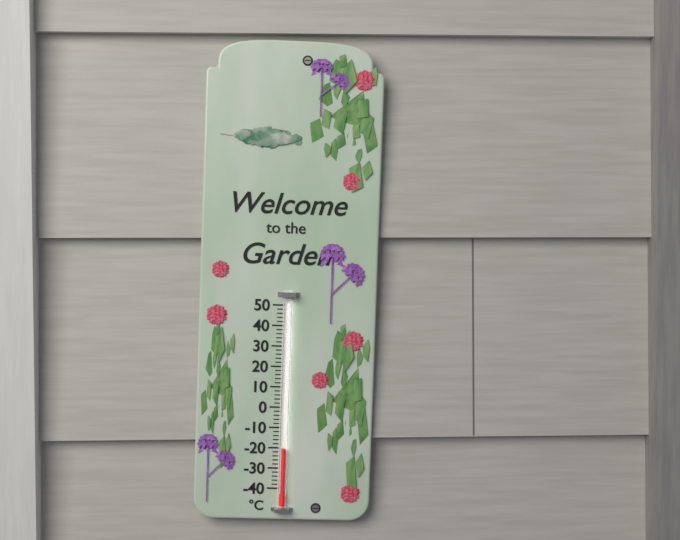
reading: -20 °C
